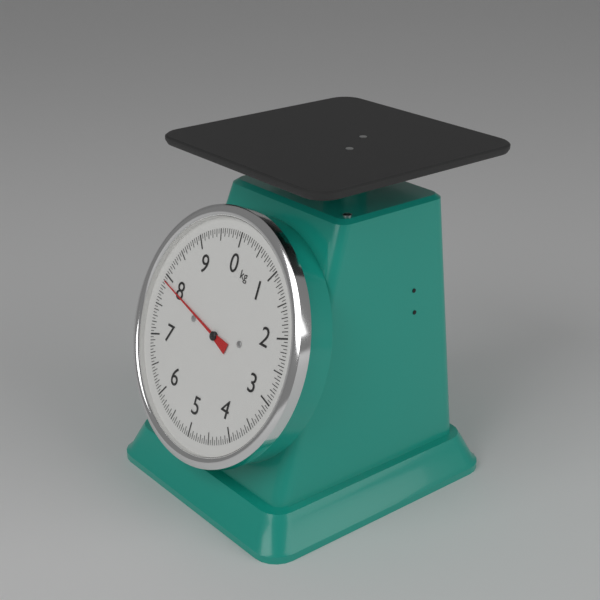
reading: 7.90 kg
